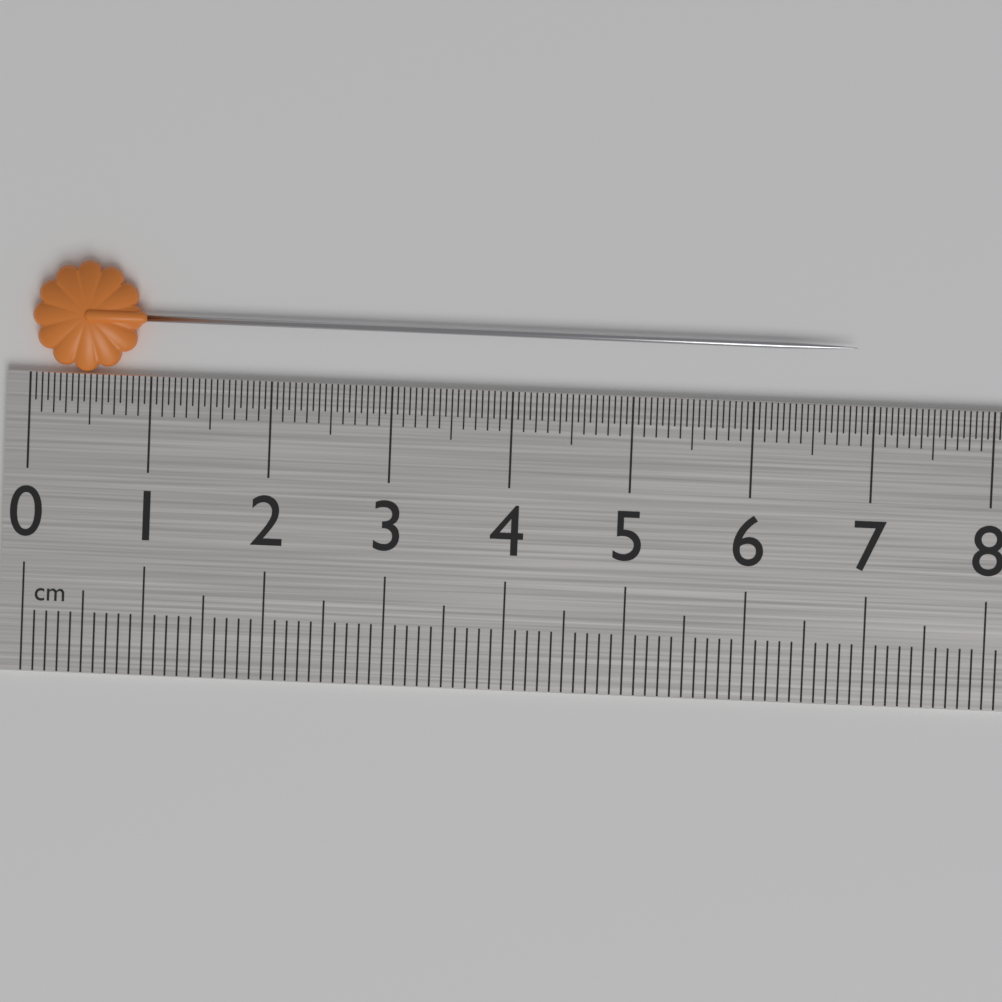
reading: 6.85 cm
